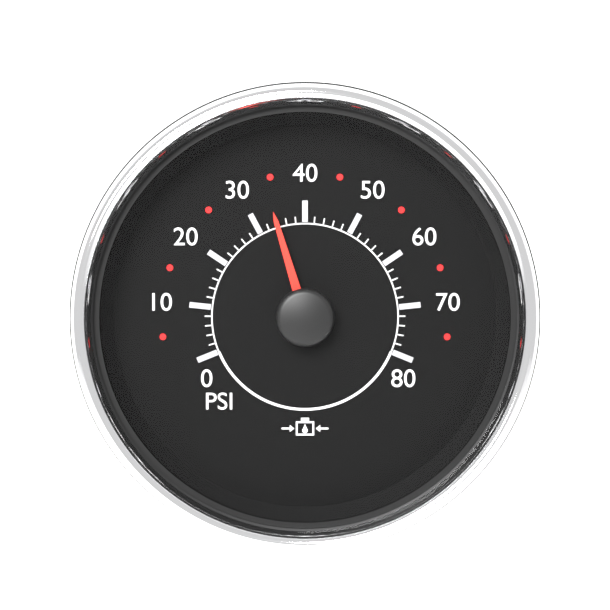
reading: 34 psi
